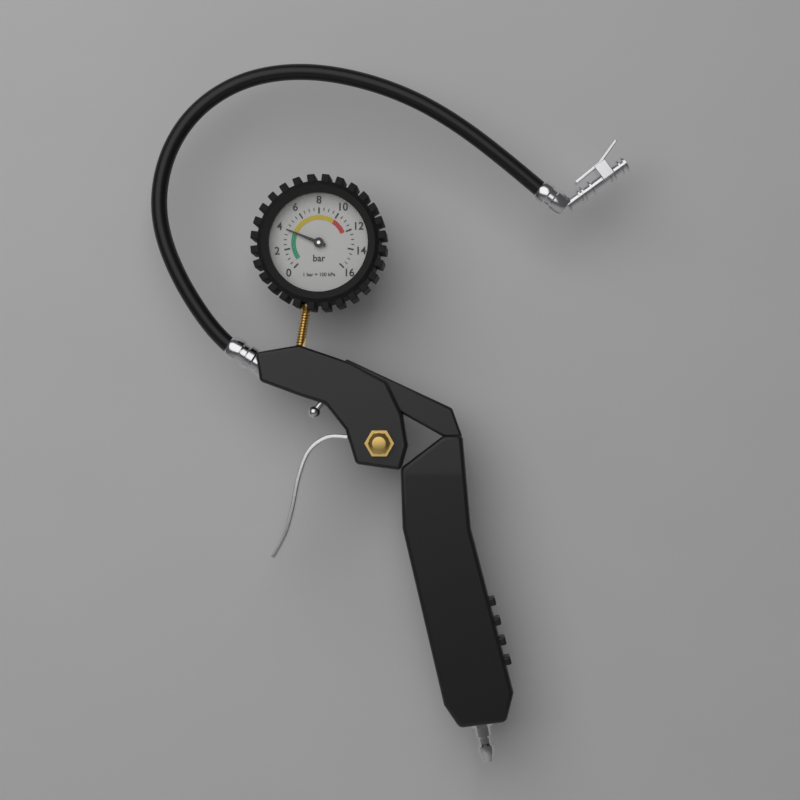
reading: 4.0 bar
